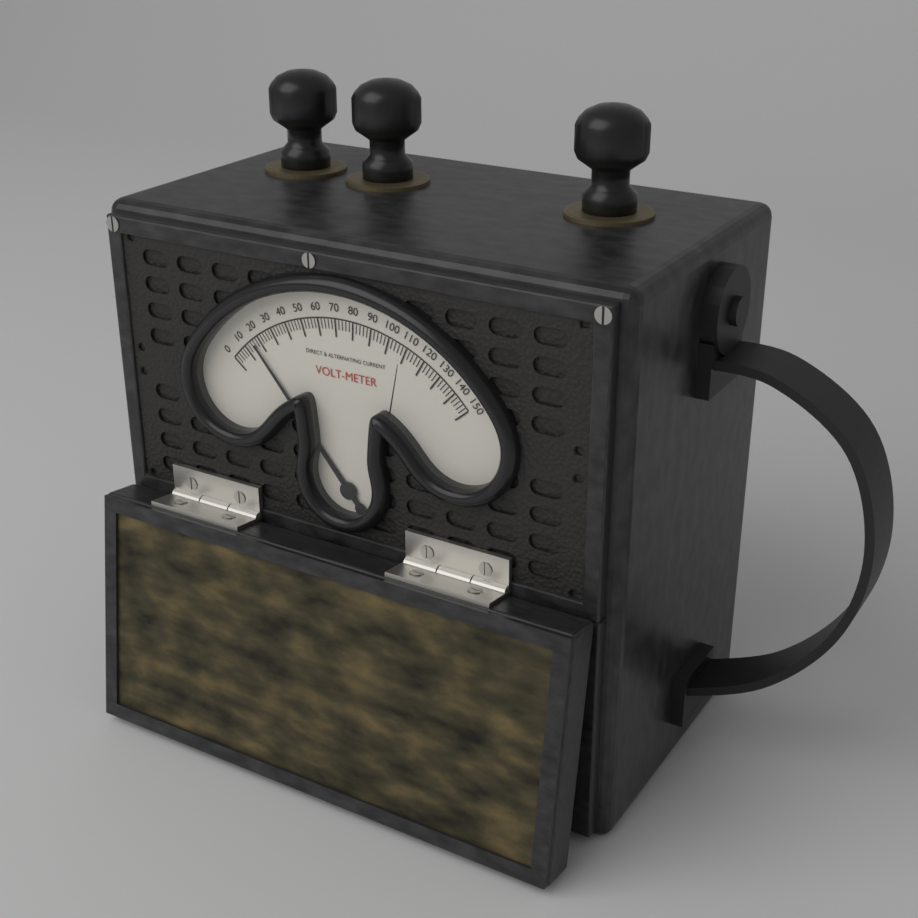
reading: 16 V
